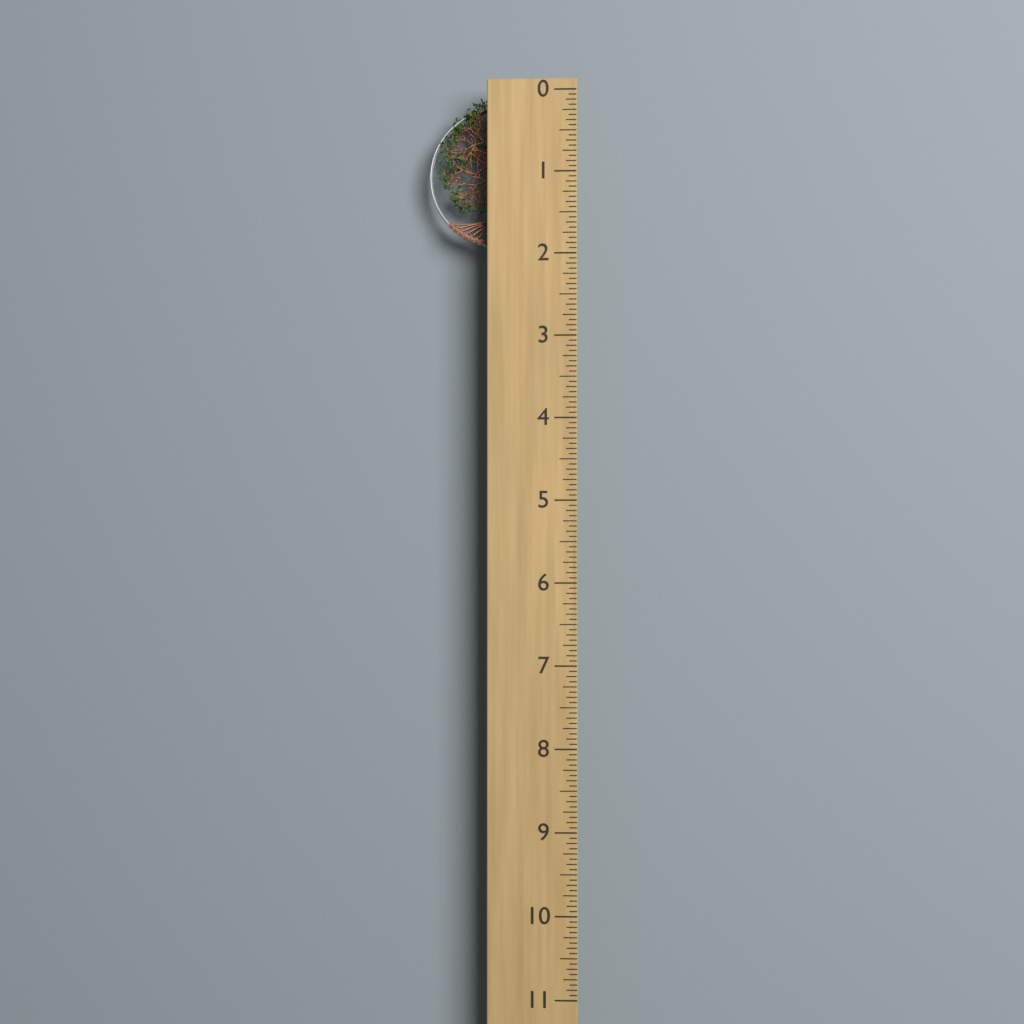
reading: 1.8750 (no unit)
